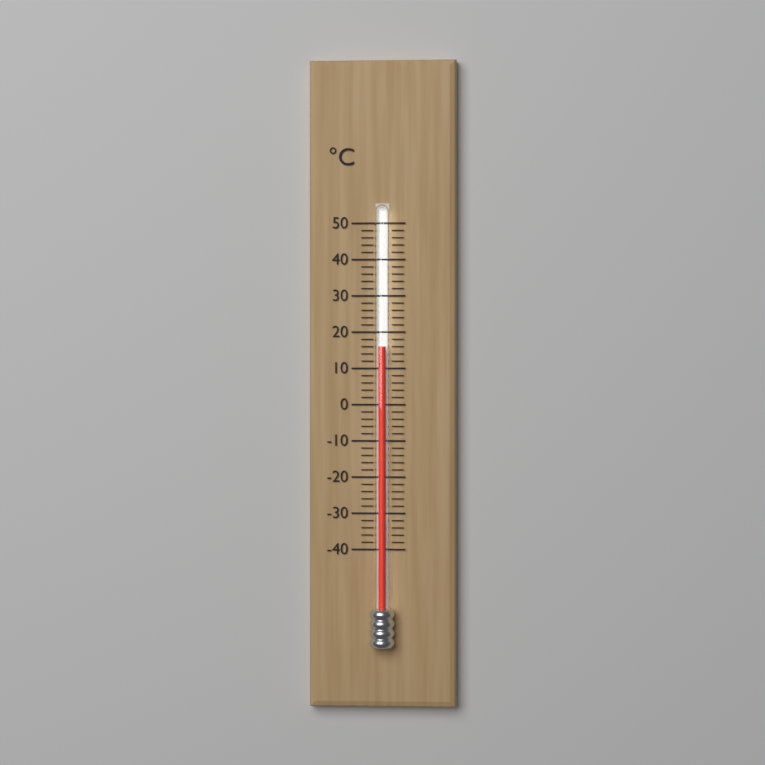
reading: 16 °C
